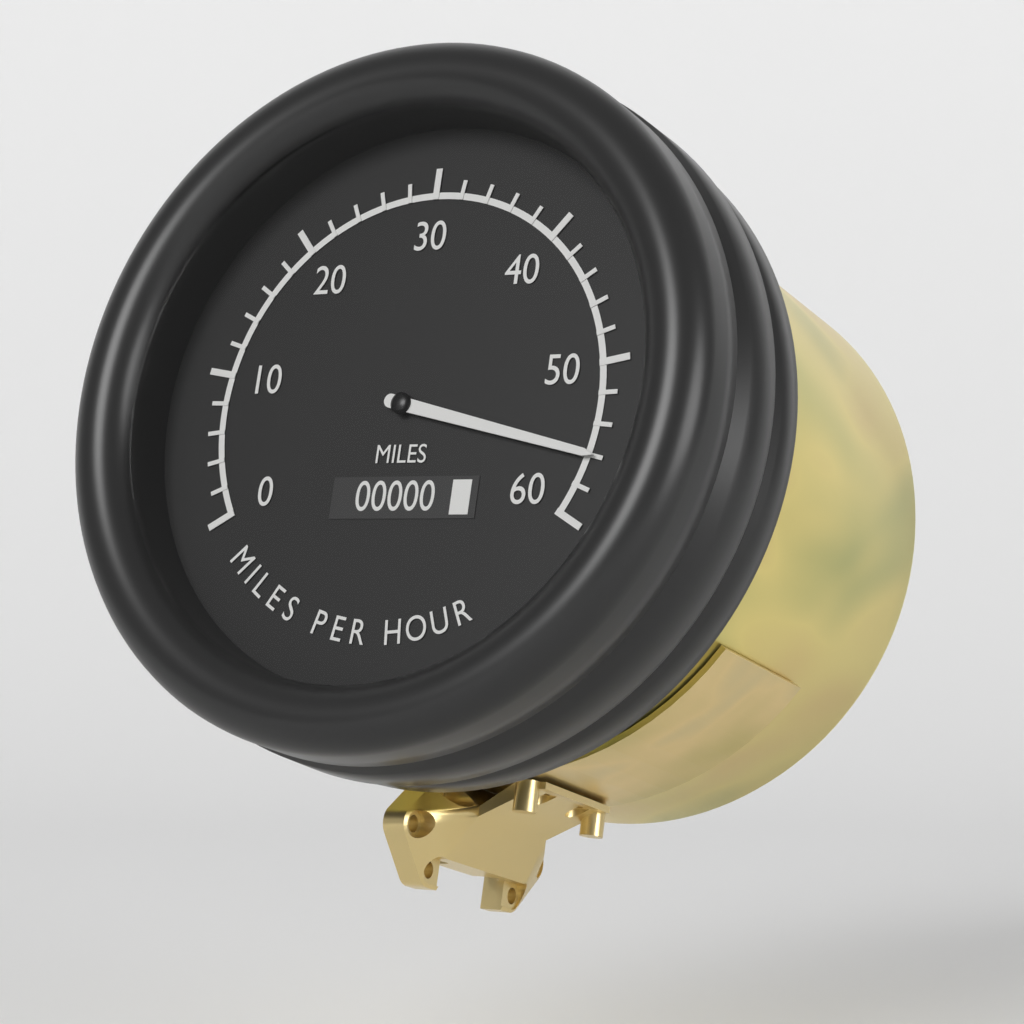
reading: 56 mph
